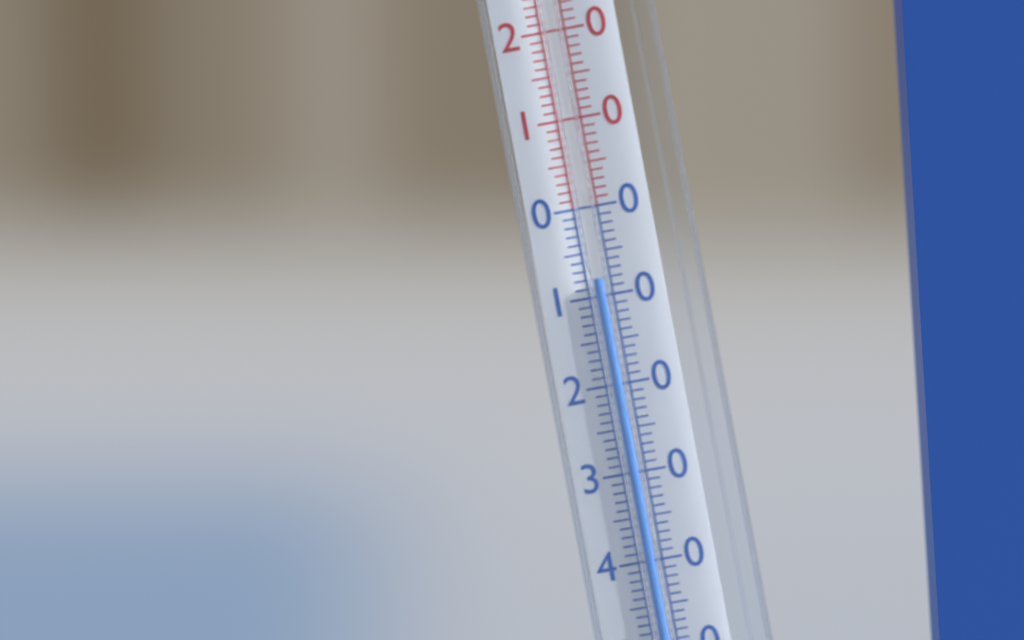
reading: -8 °C
